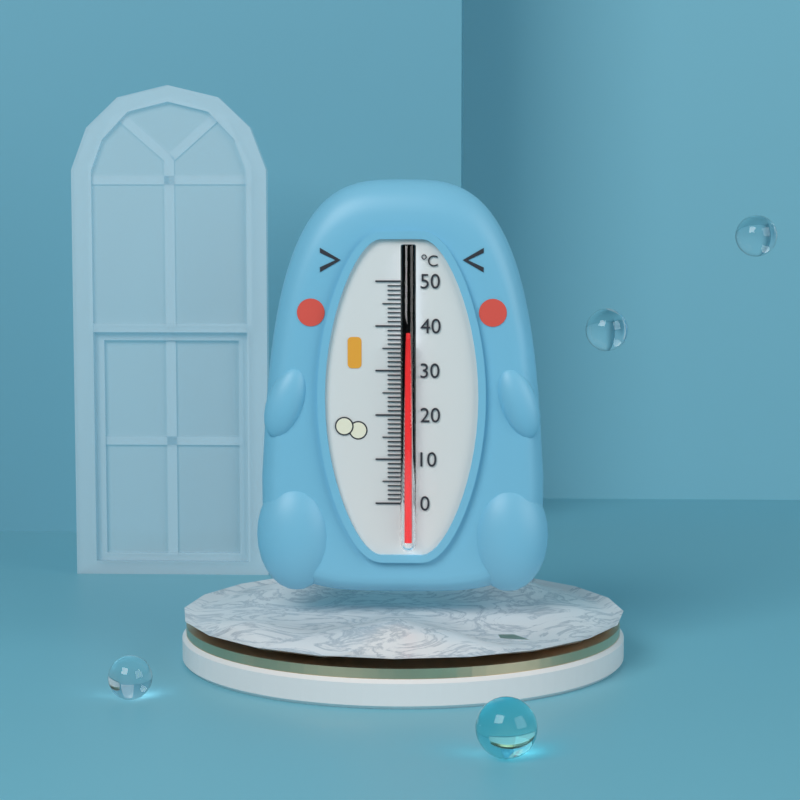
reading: 37 °C
